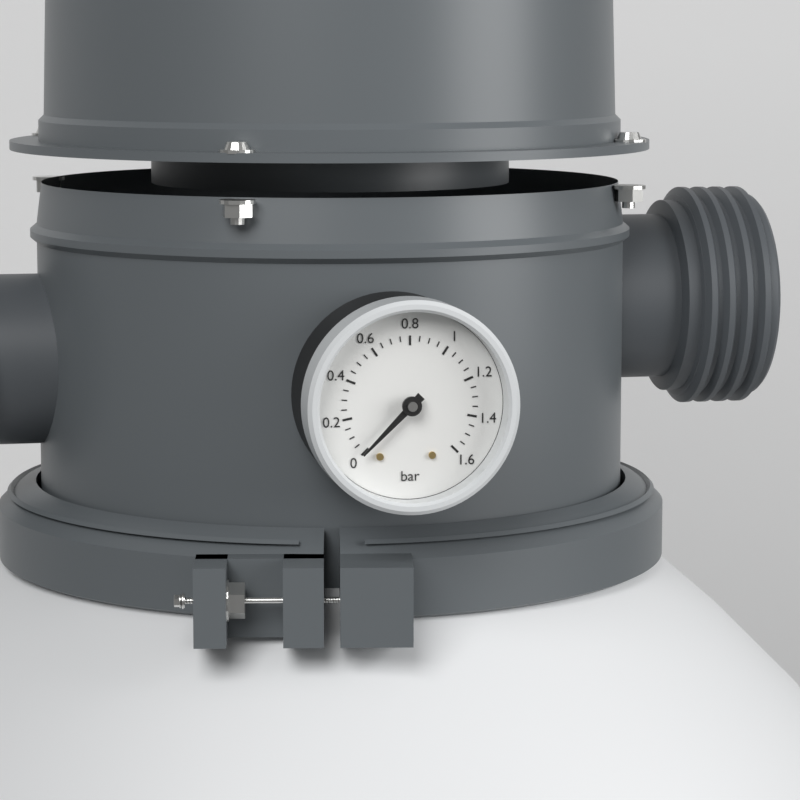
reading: 0.00 bar
